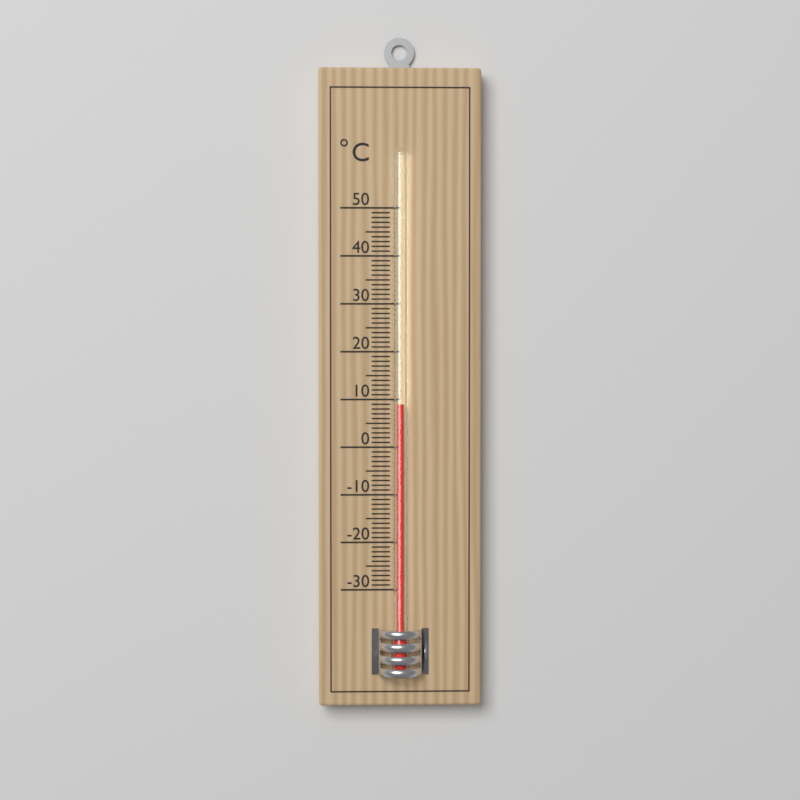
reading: 9 °C
